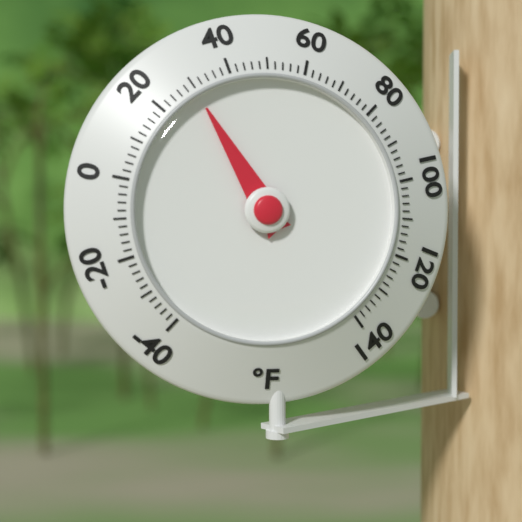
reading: 30 °F
